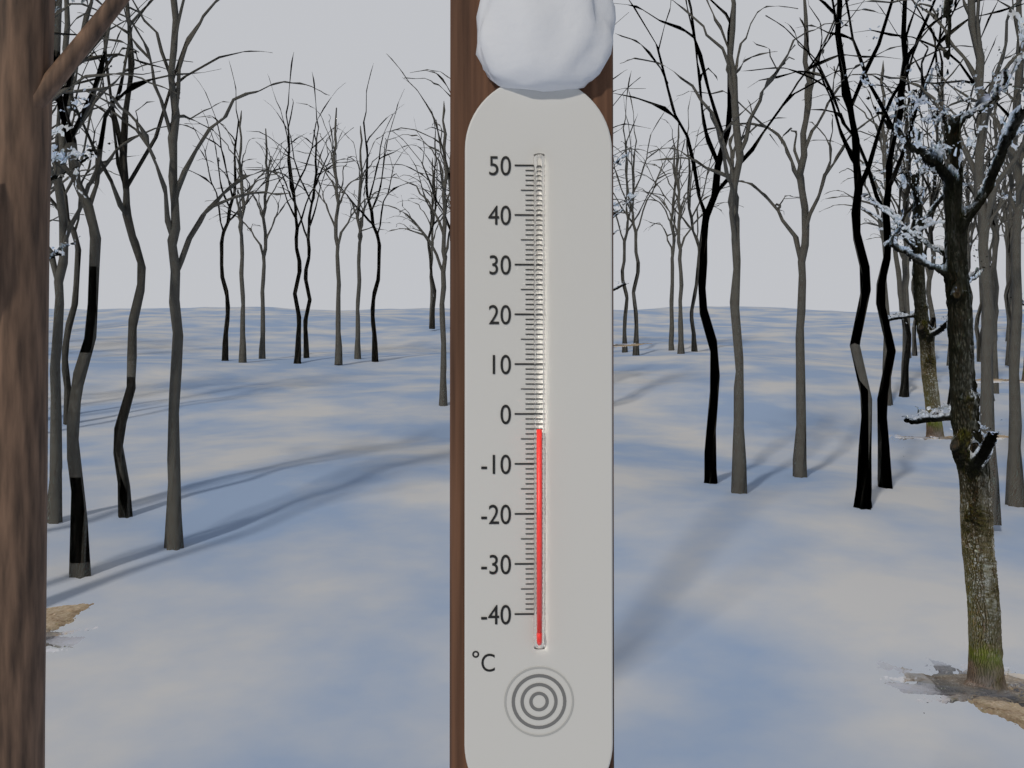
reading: -3 °C
